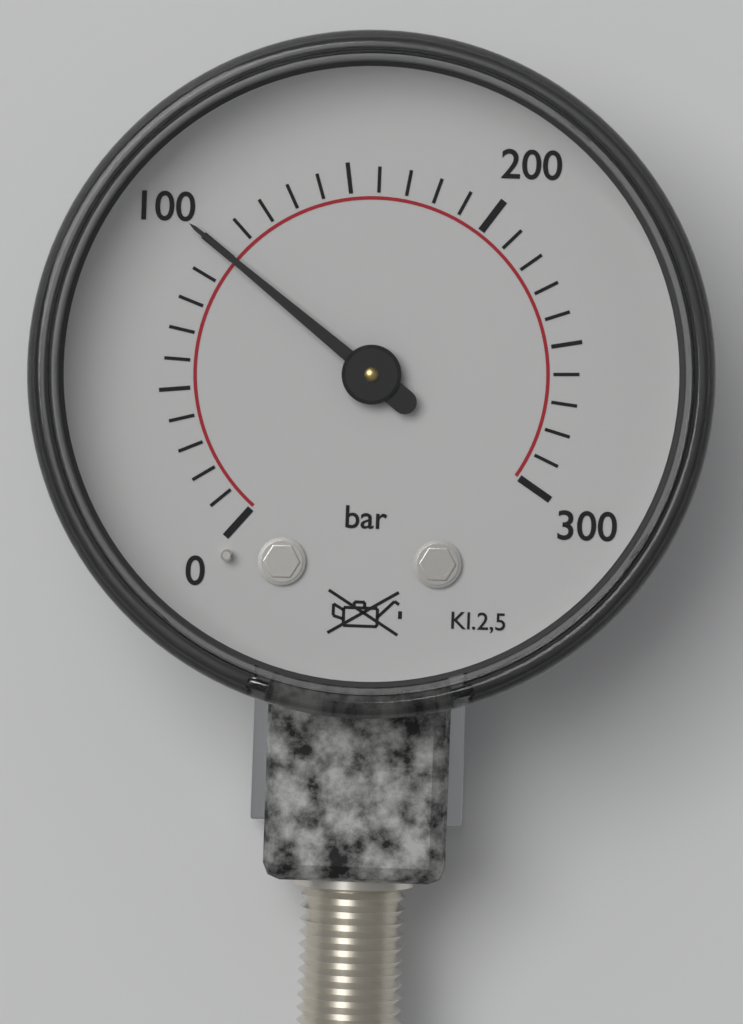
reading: 100 bar
